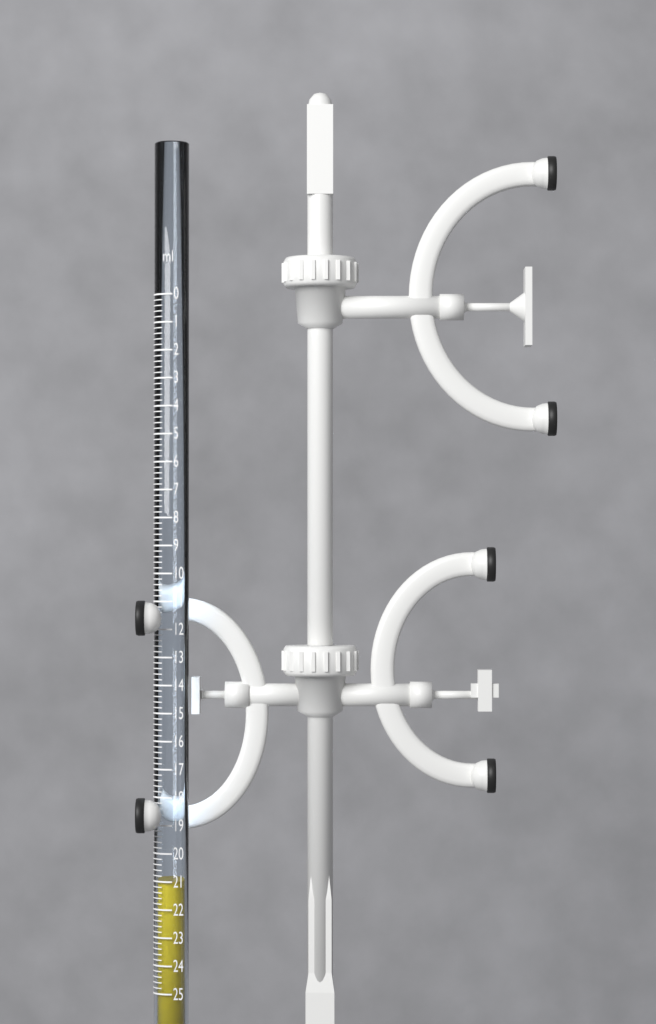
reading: 21.0 ml
